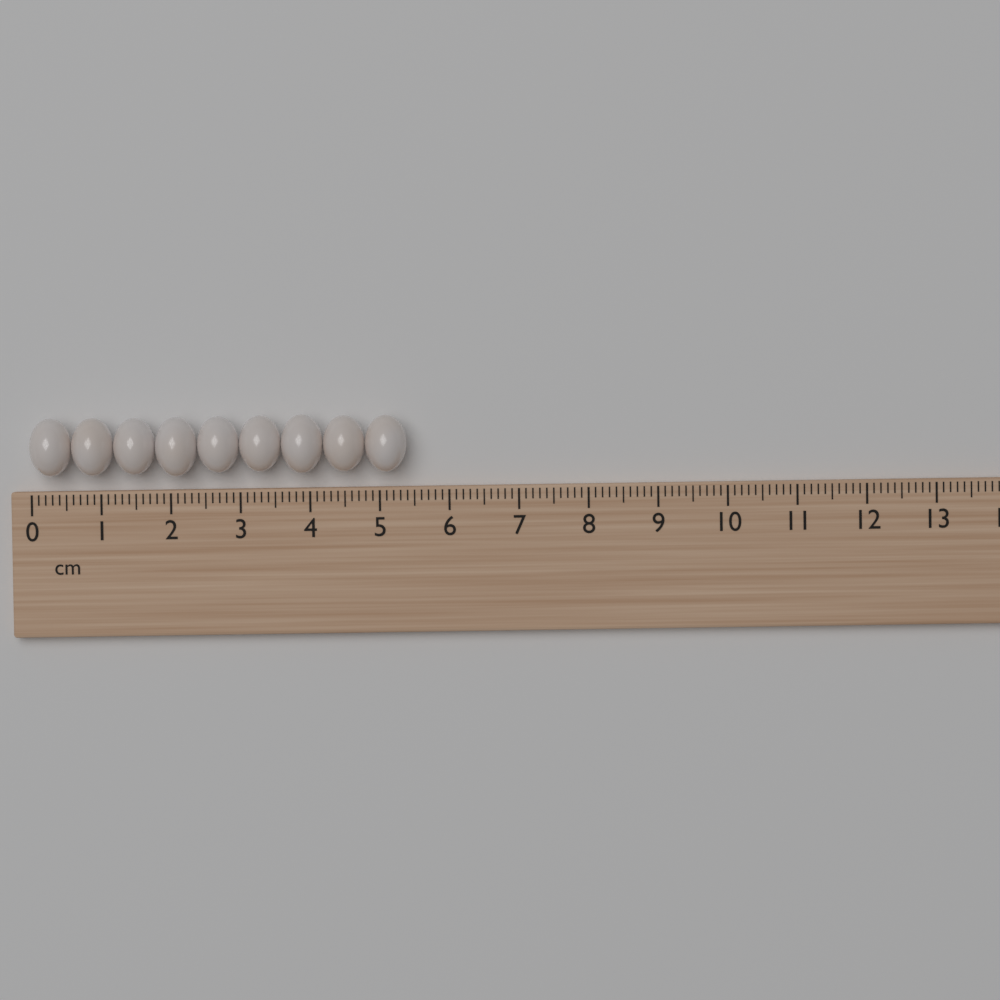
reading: 5.4 cm
